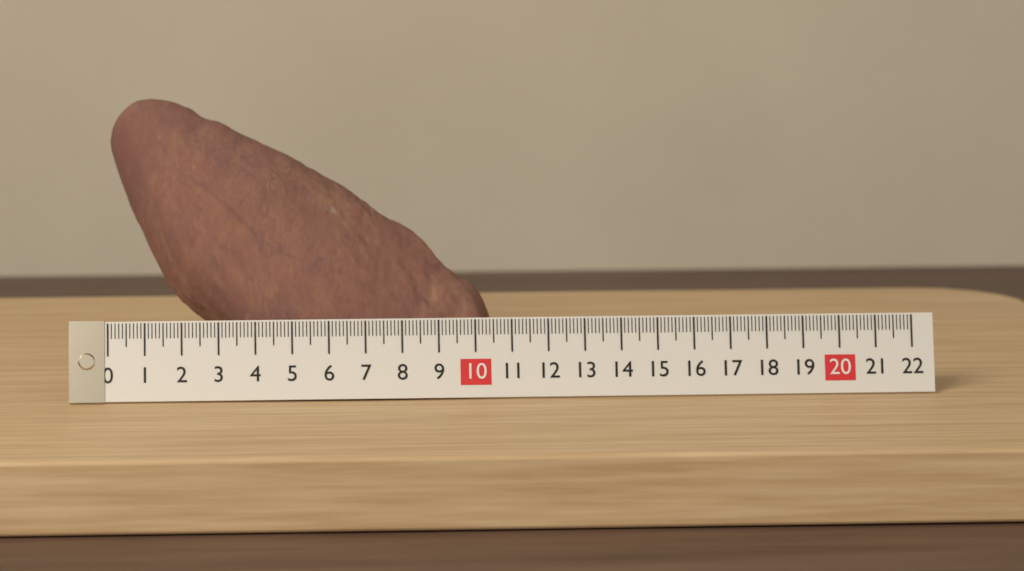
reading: 10.6 (no unit)
